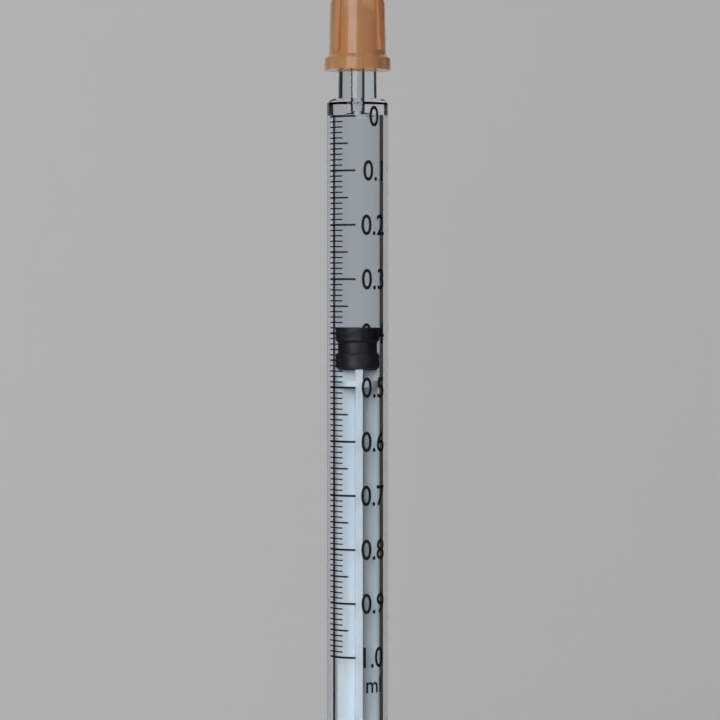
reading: 0.39 ml
